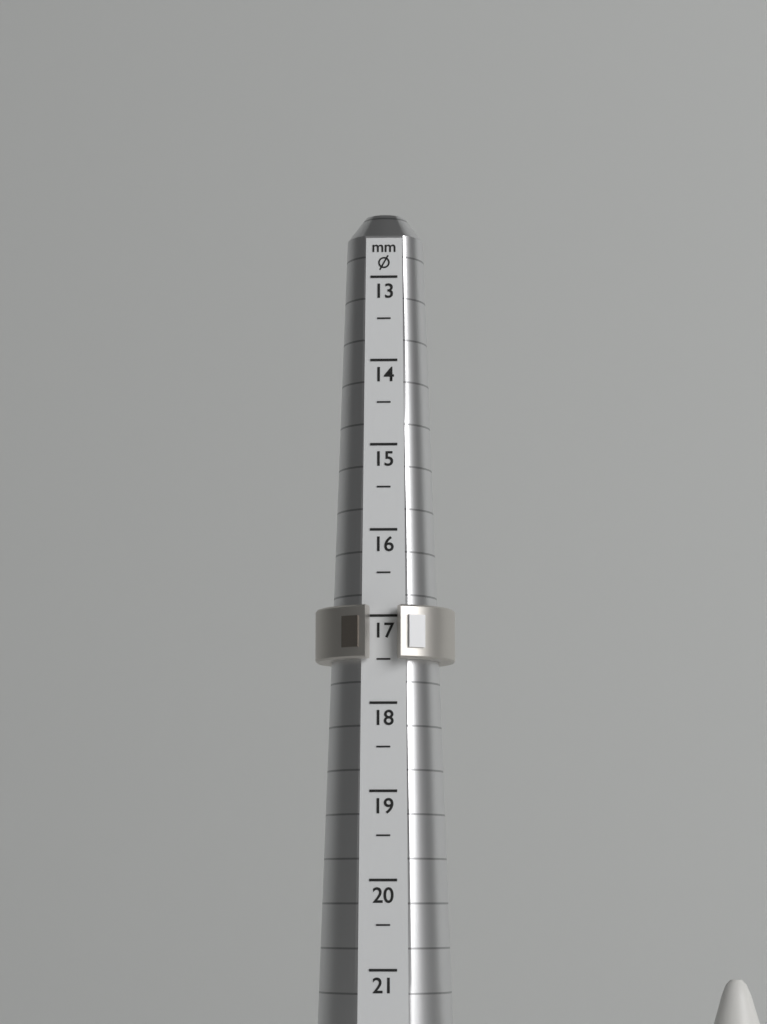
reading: 17.5 mm
